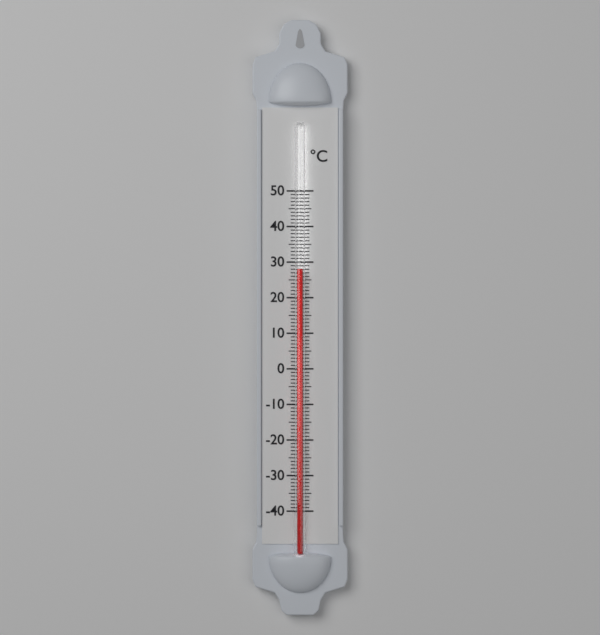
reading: 28 °C
